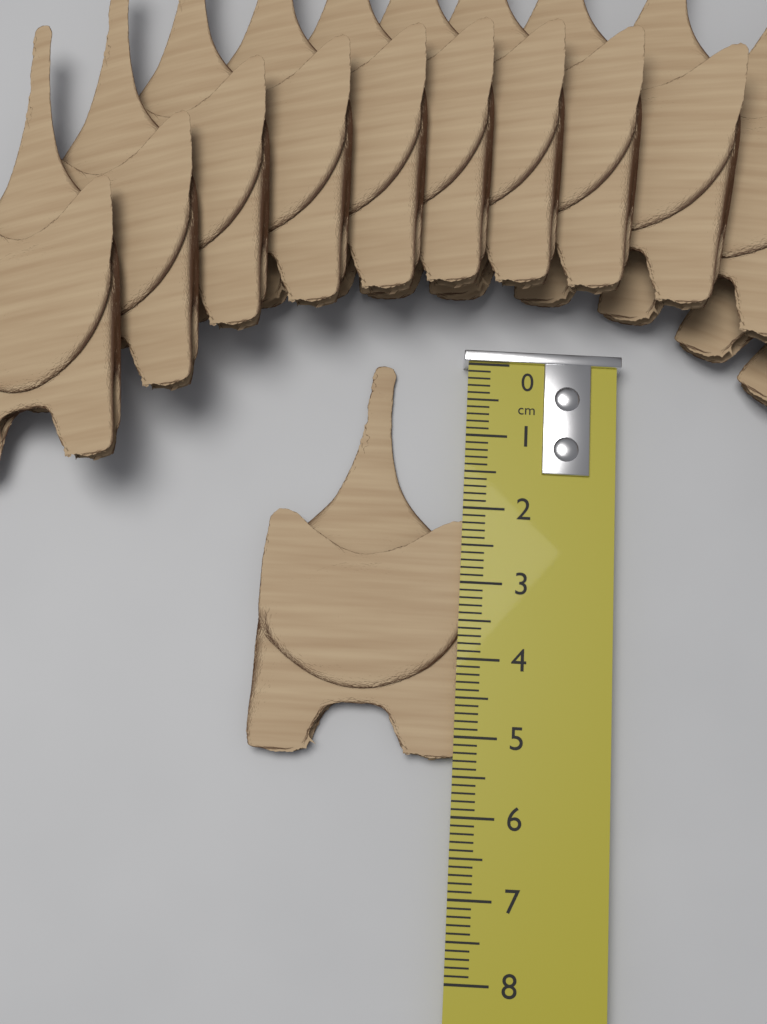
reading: 5.3 cm
